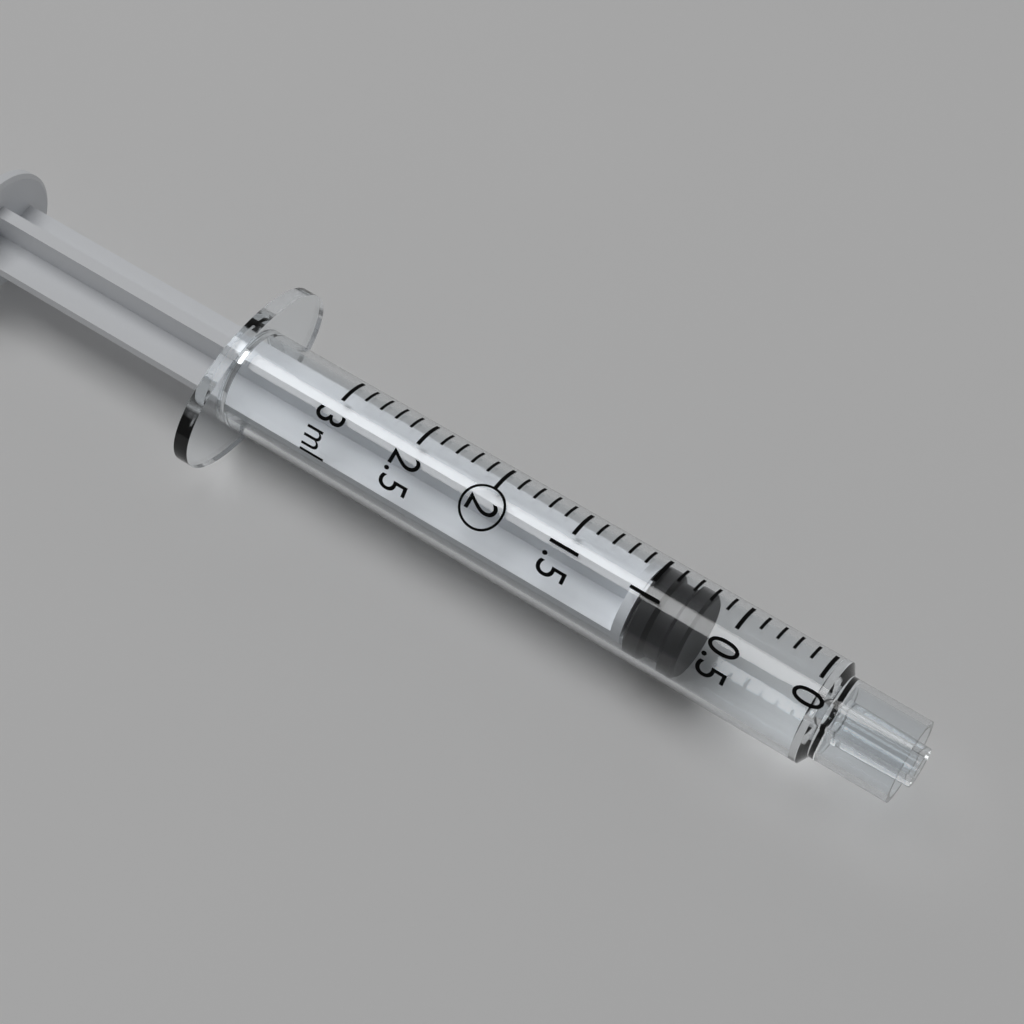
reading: 0.7 ml
